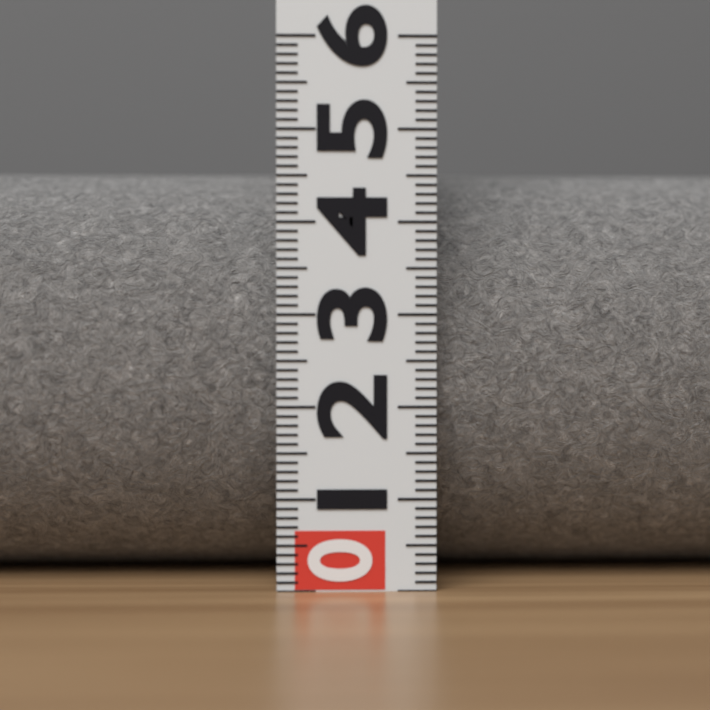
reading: 4.7 (no unit)
